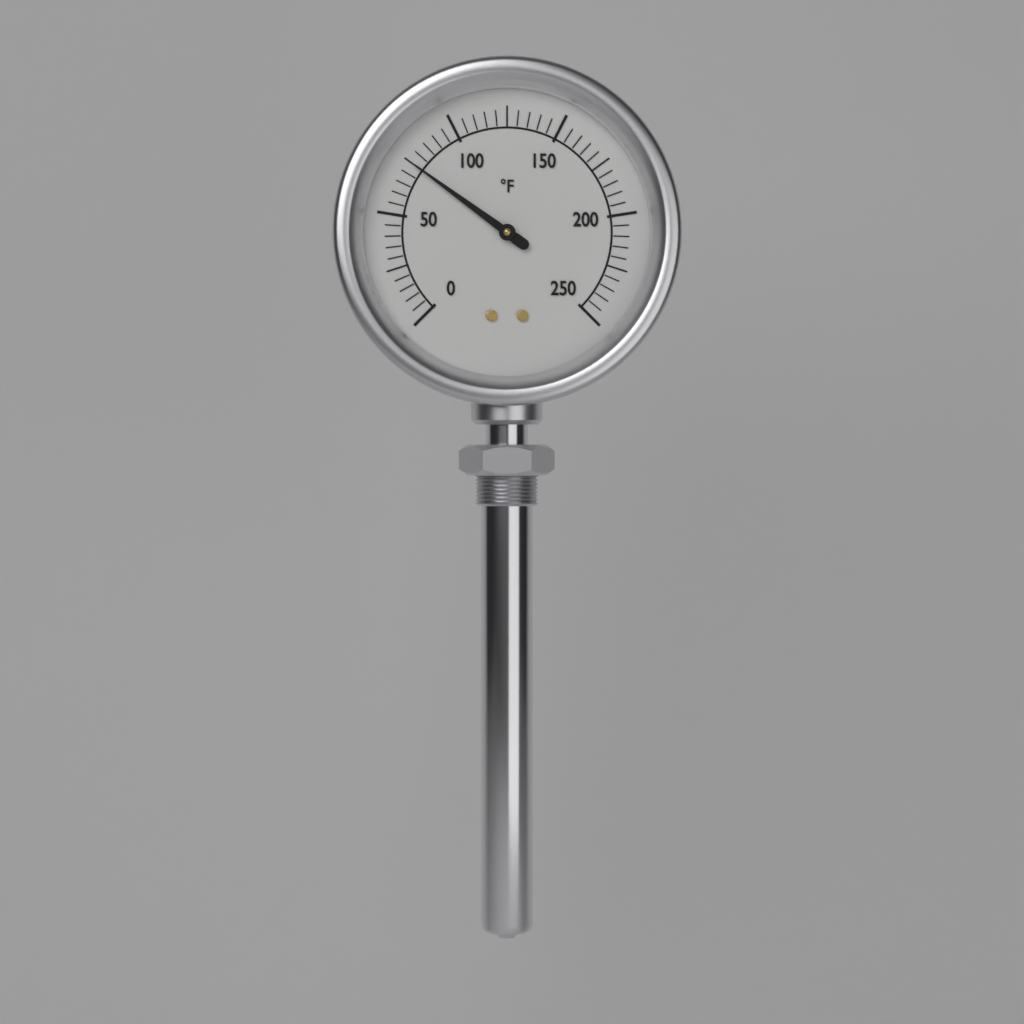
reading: 75 °F
